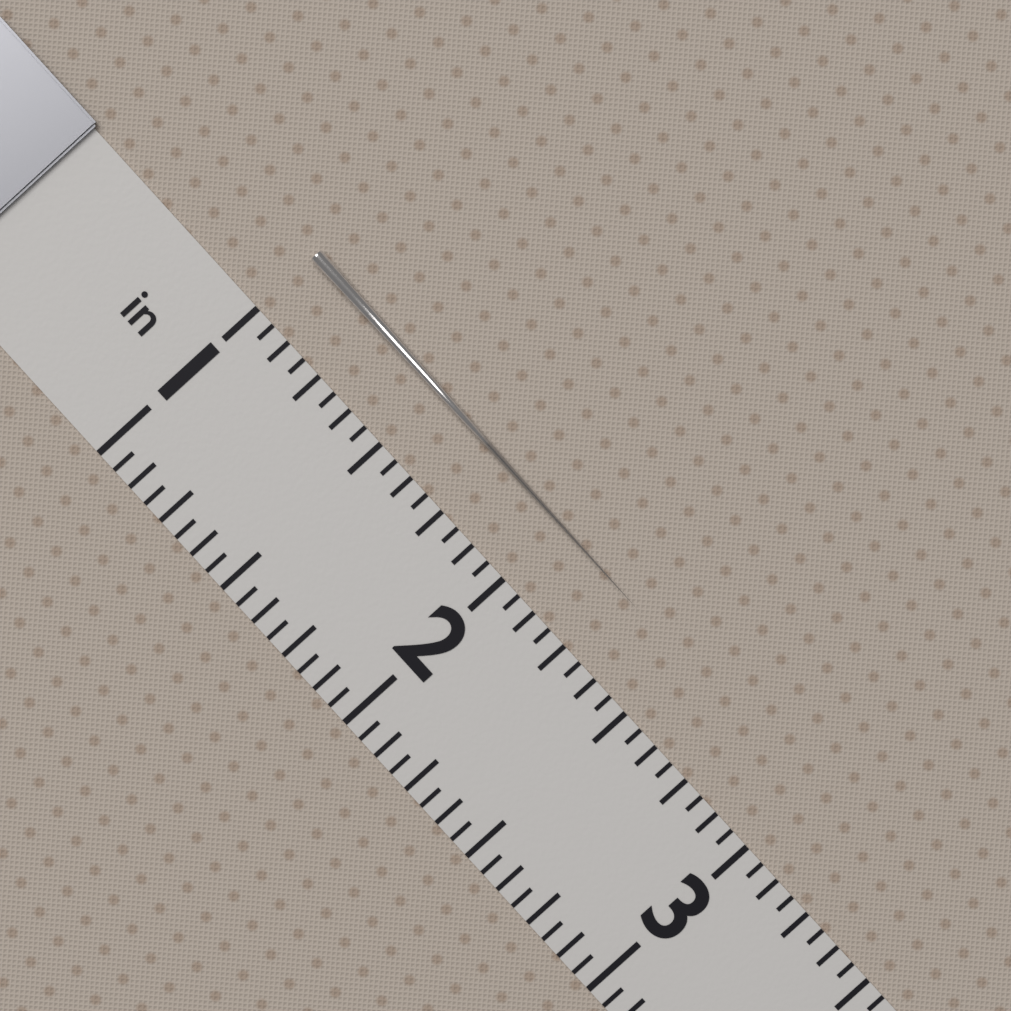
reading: 2.3125 in
